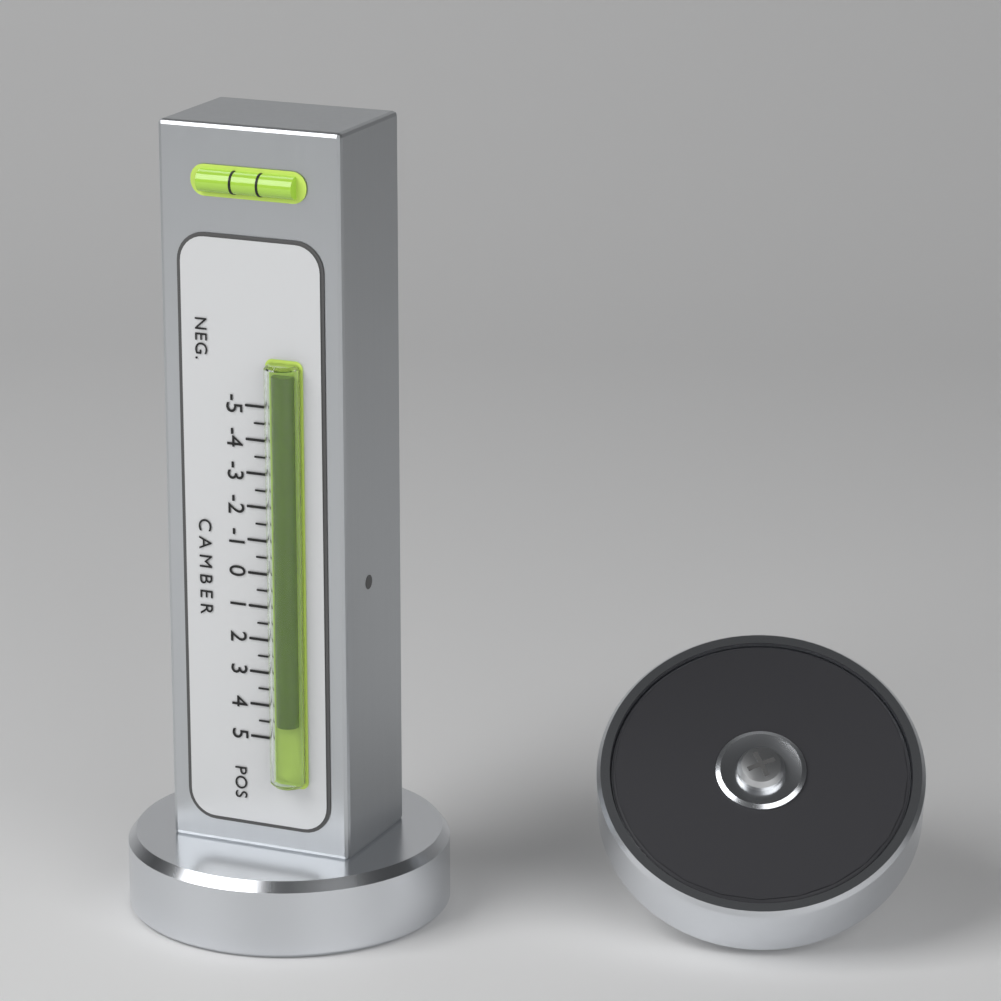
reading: 4.5 (no unit)
